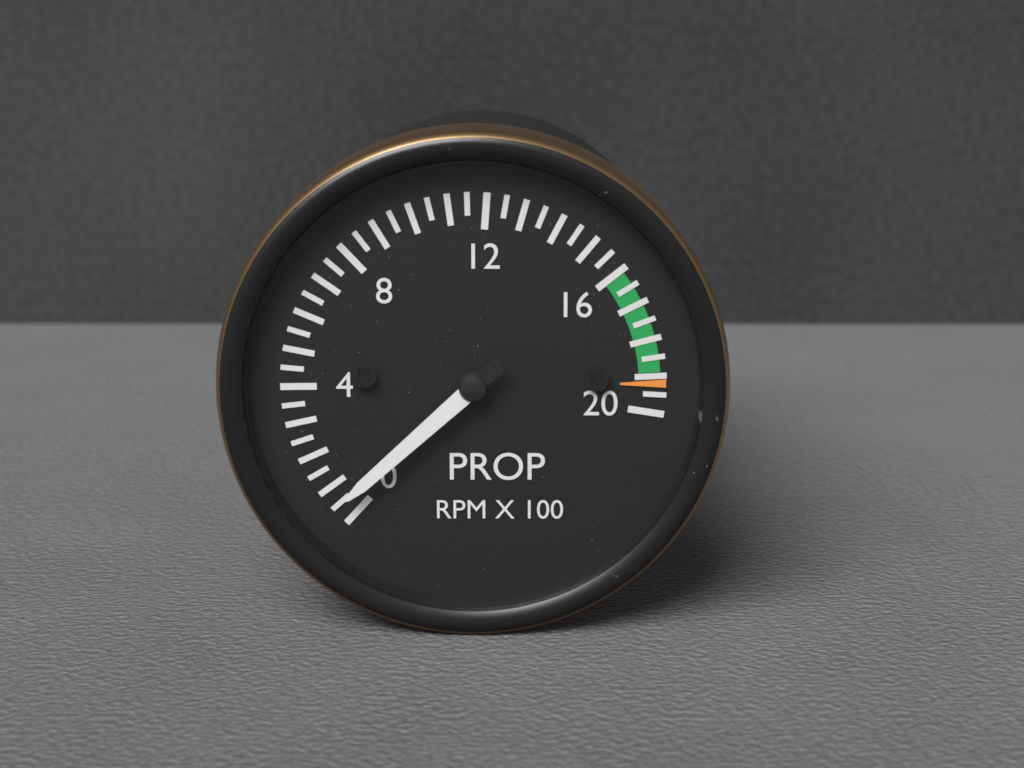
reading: 0.5 RPM X 100
